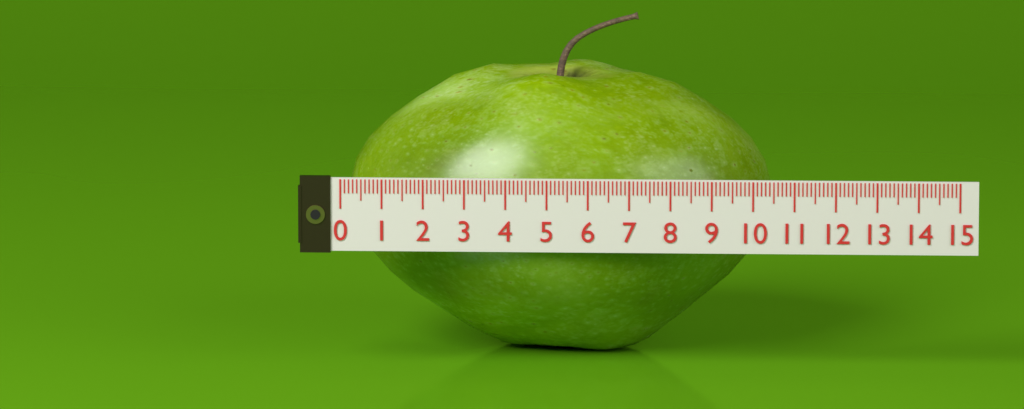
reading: 10.4 (no unit)
